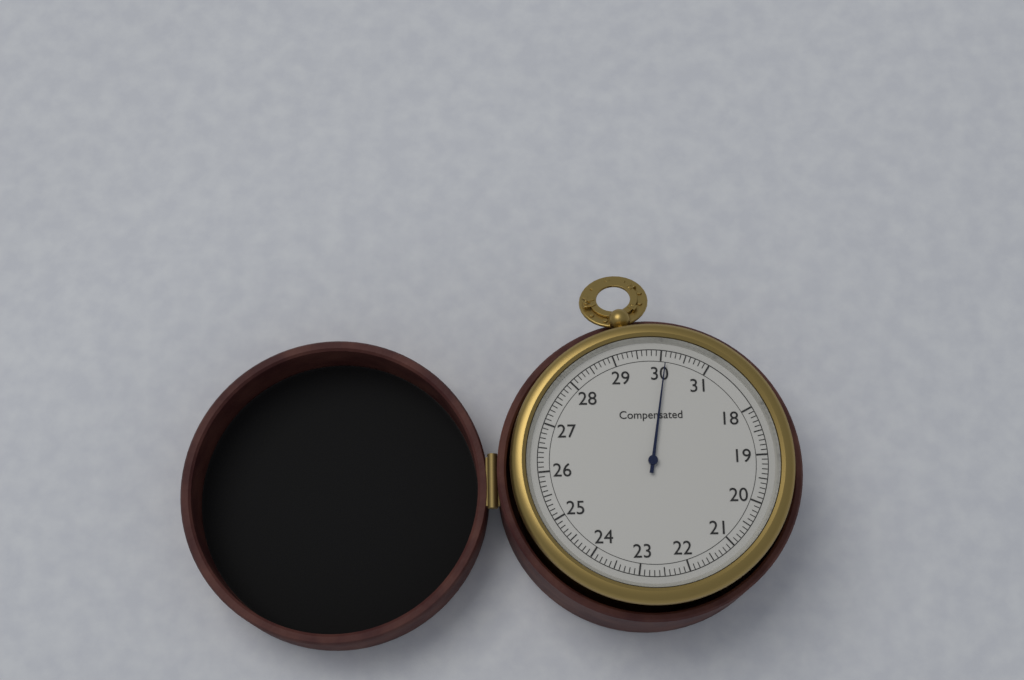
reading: 30.1 (no unit)
